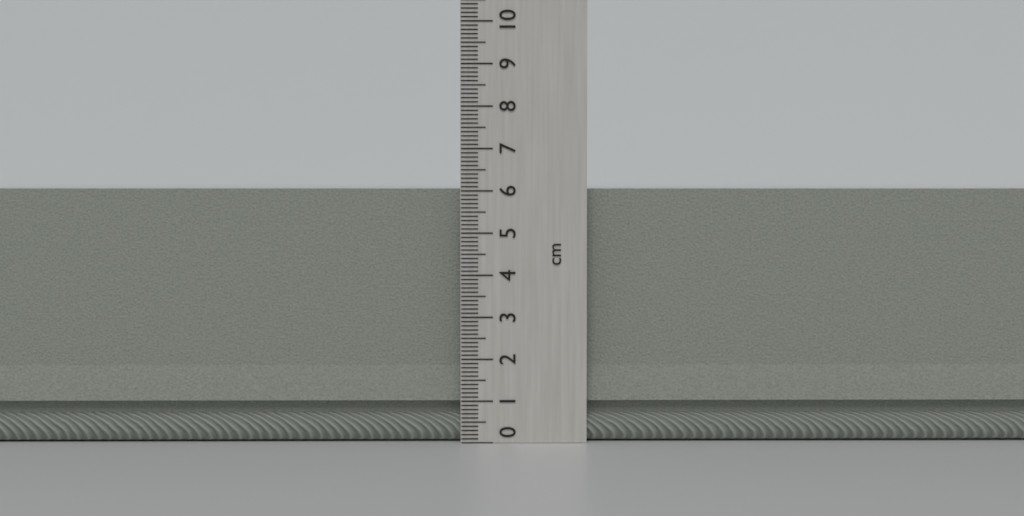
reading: 6.1 cm
